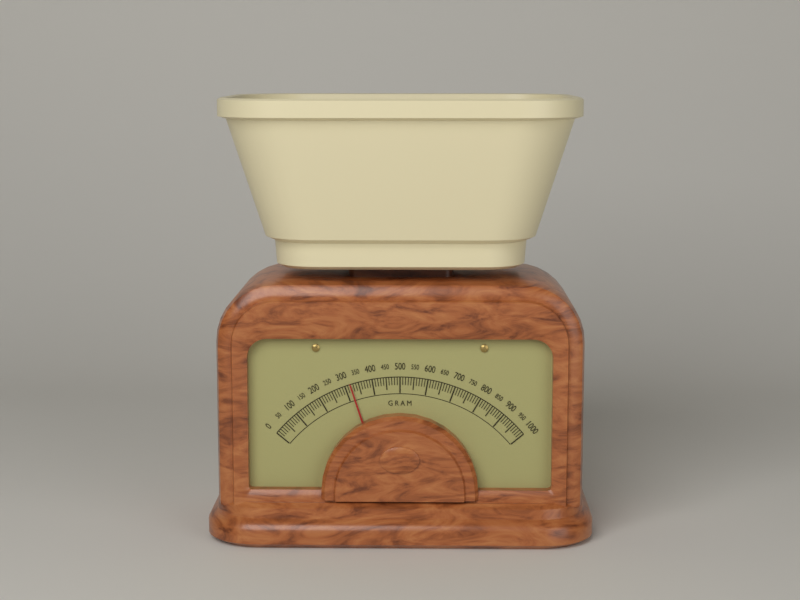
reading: 320 g
